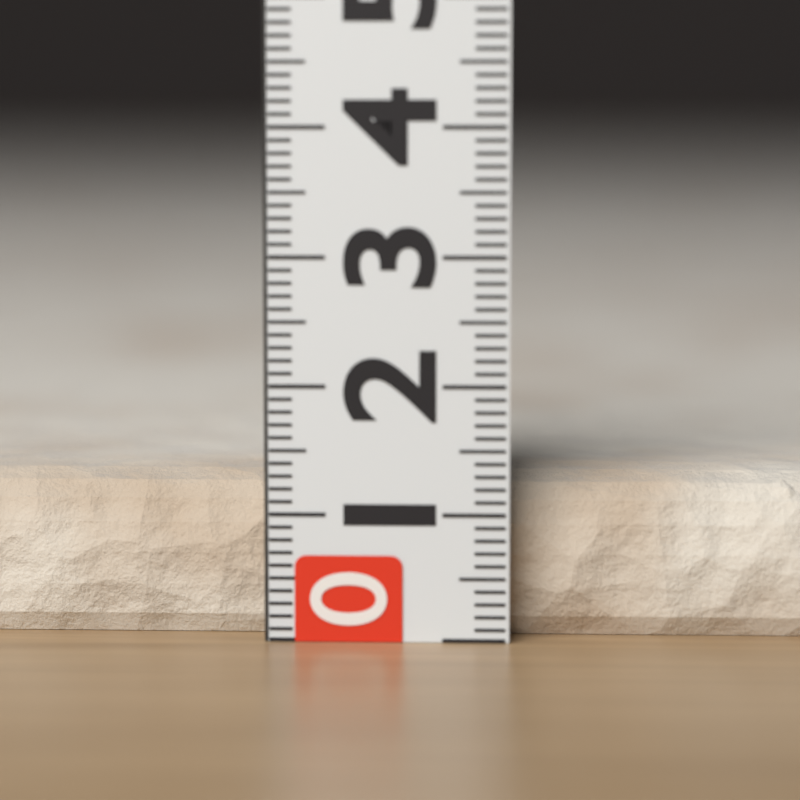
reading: 1.3 (no unit)
